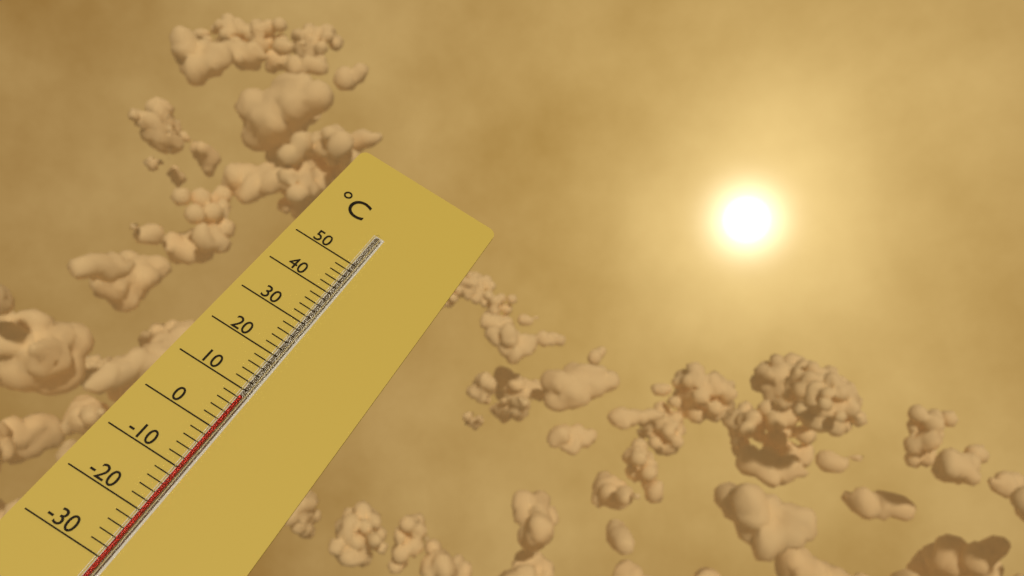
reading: 8 °C
